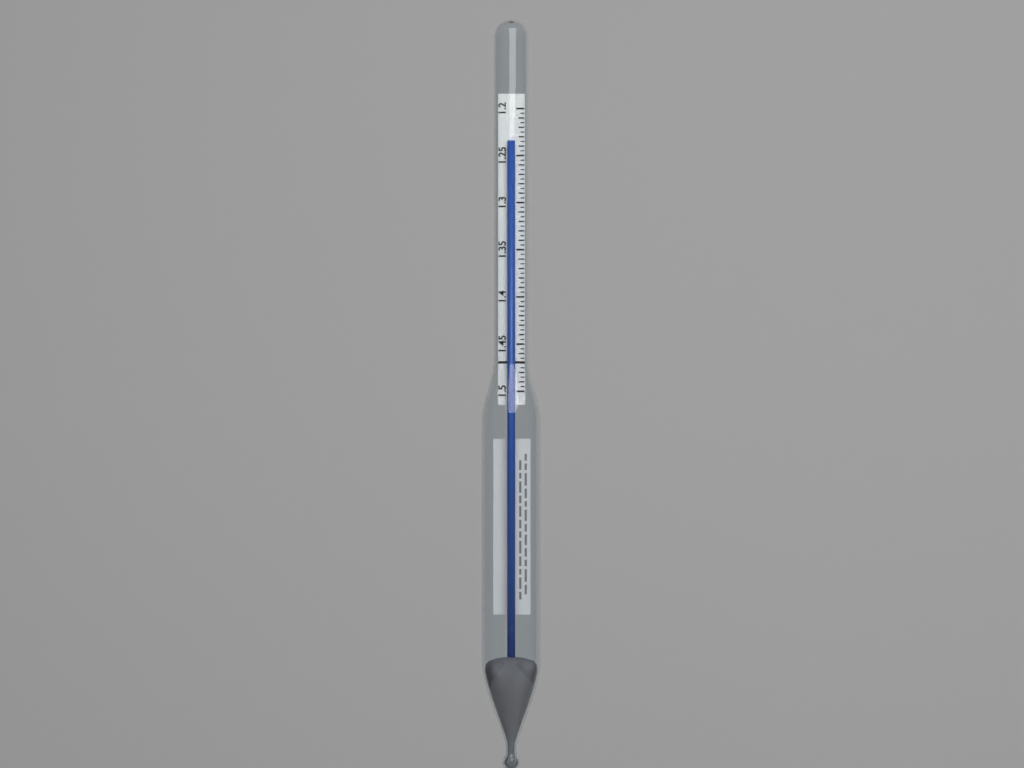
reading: 1.235 (no unit)
